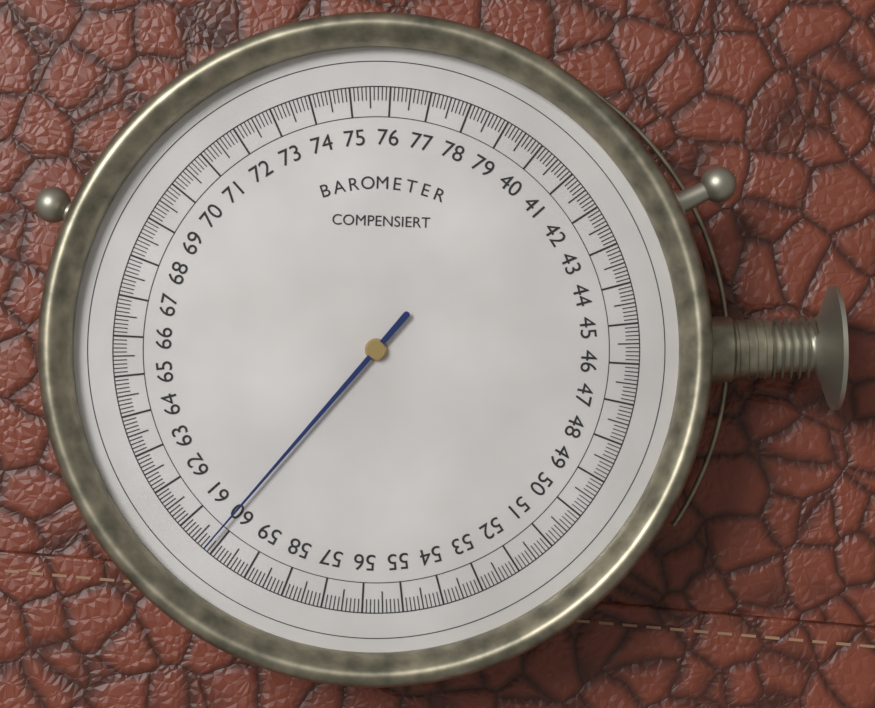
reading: 60.2 (no unit)
